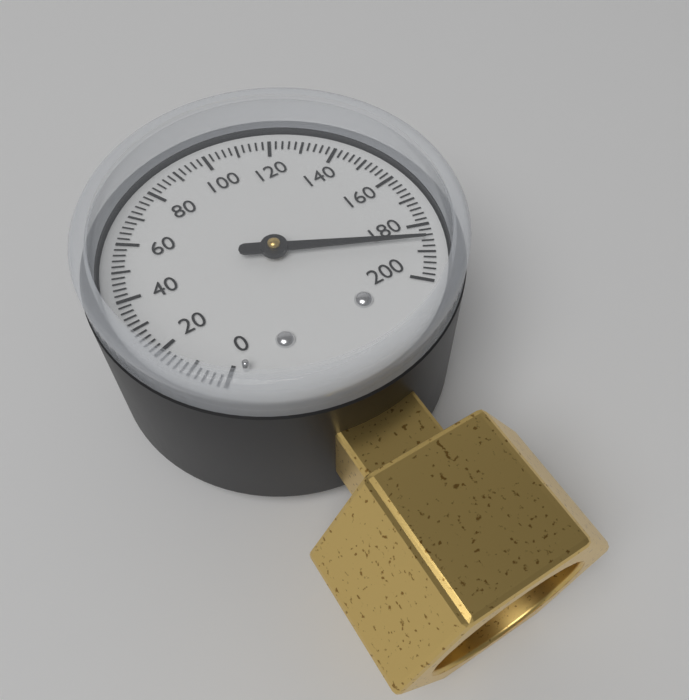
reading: 186 (no unit)
